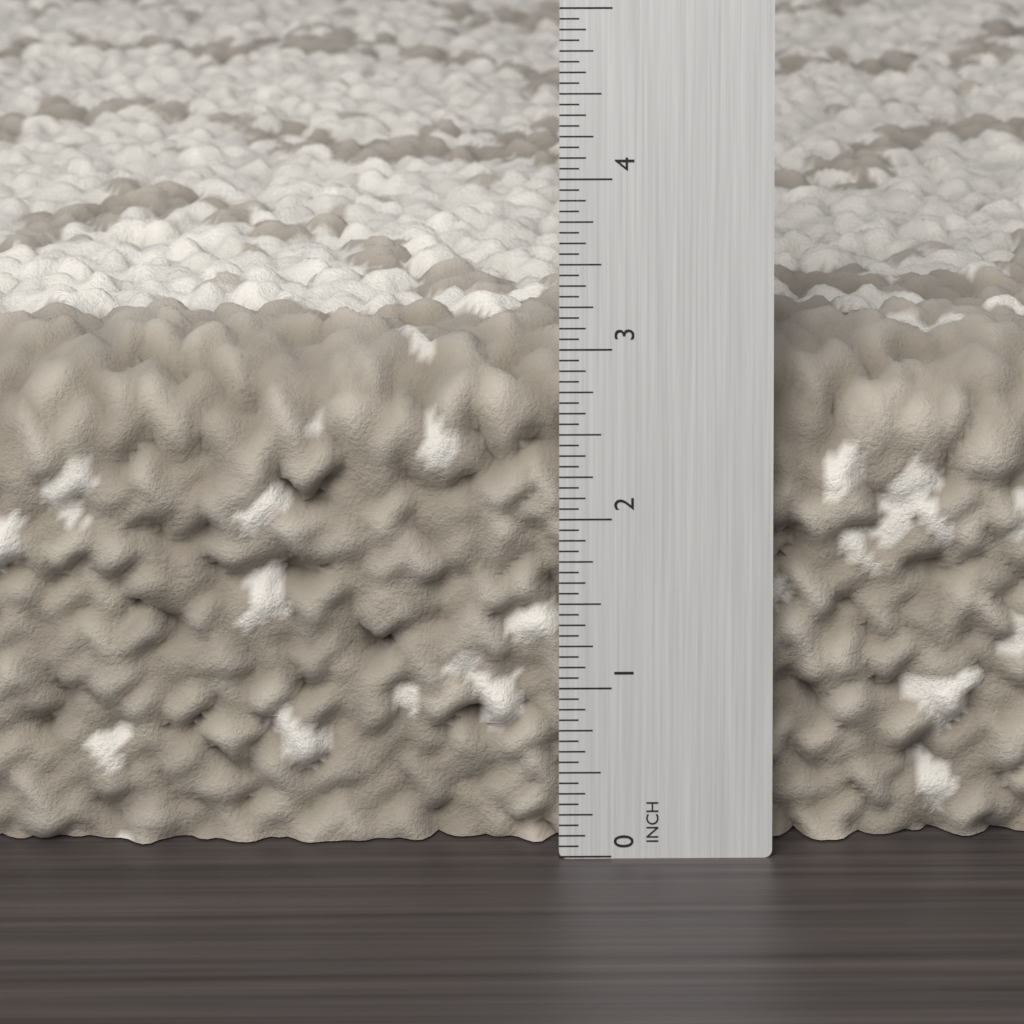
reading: 3.0000 in
